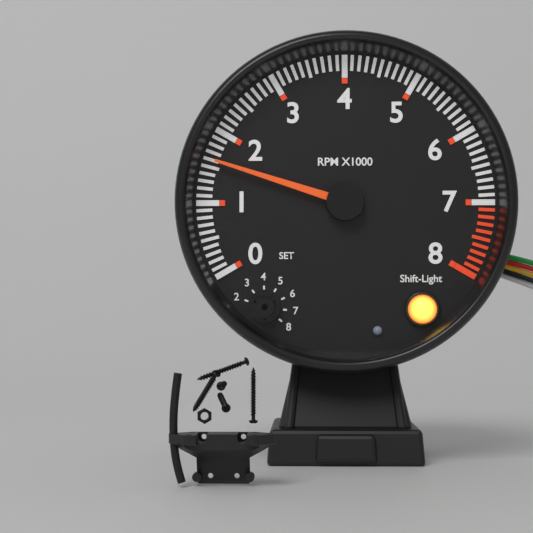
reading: 1600 RPM
